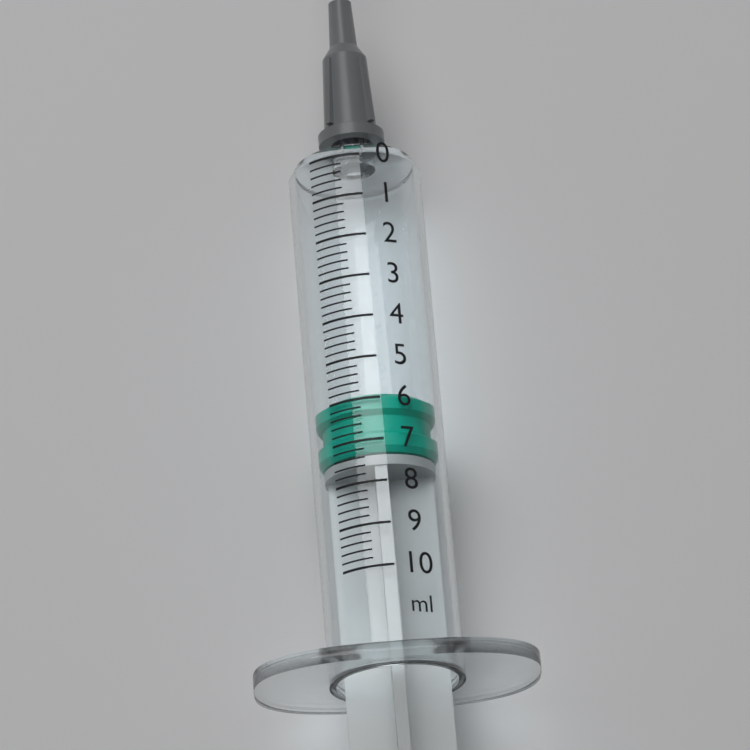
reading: 5.8 ml
